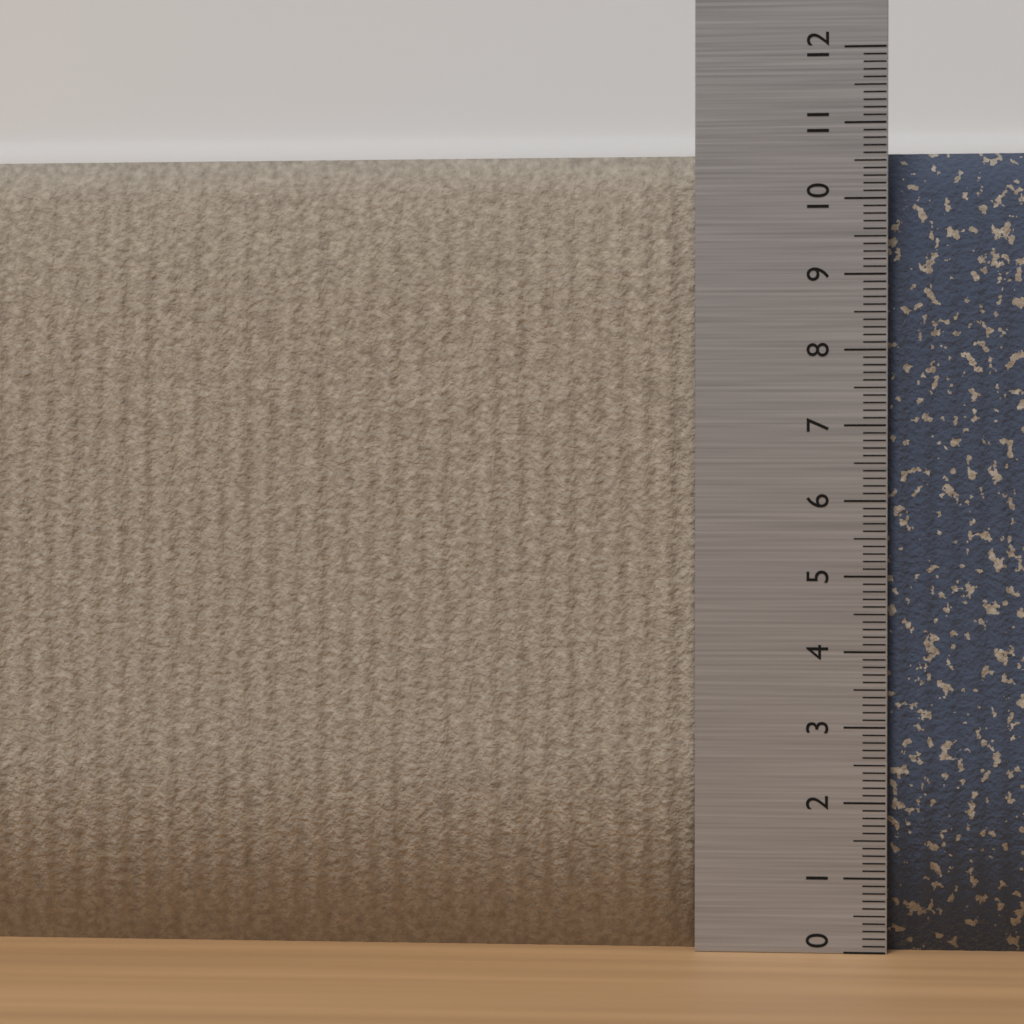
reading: 10.7 (no unit)
